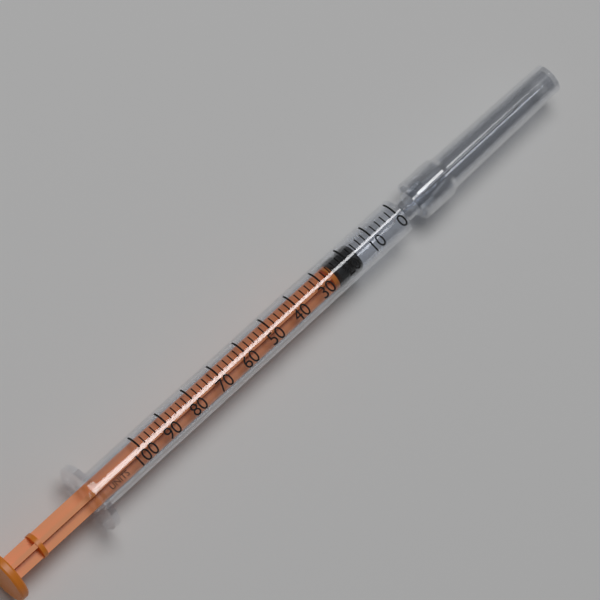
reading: 16 units
